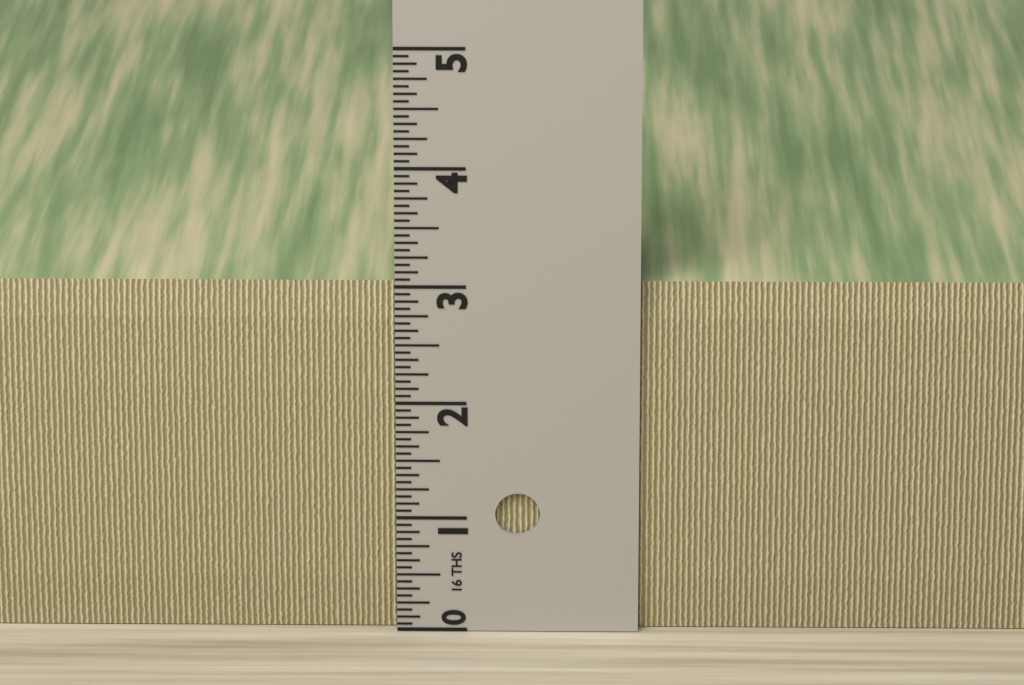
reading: 3.0000 in
